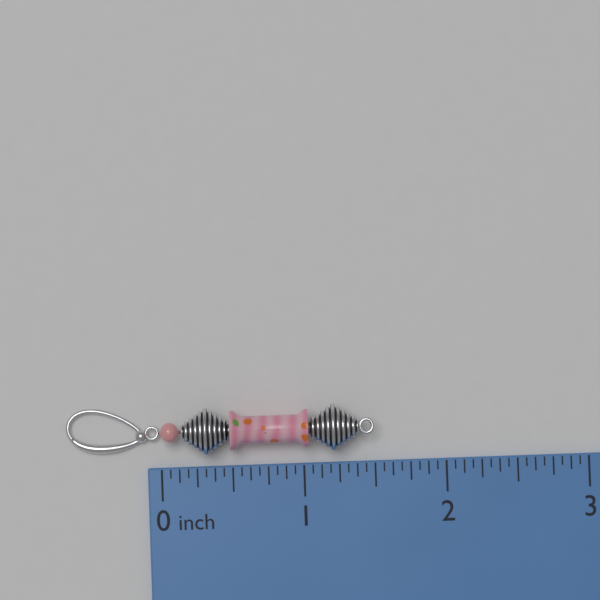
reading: 1.5000 inch
